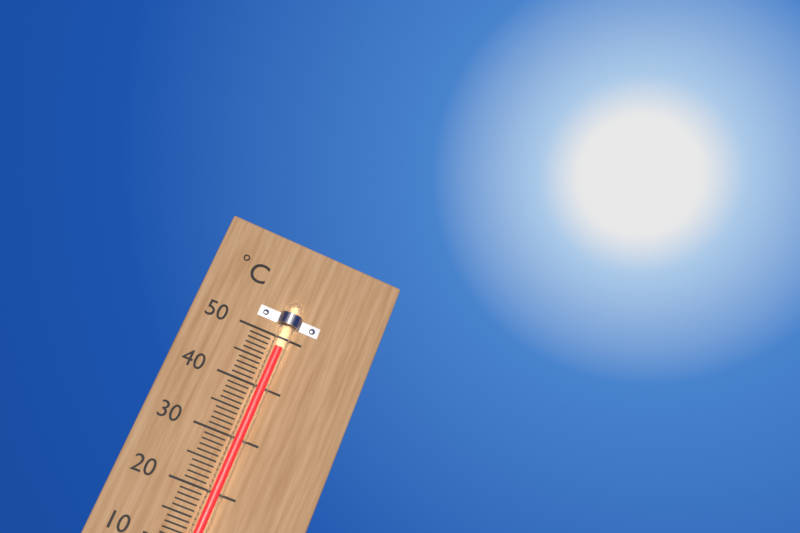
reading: 48 °C
